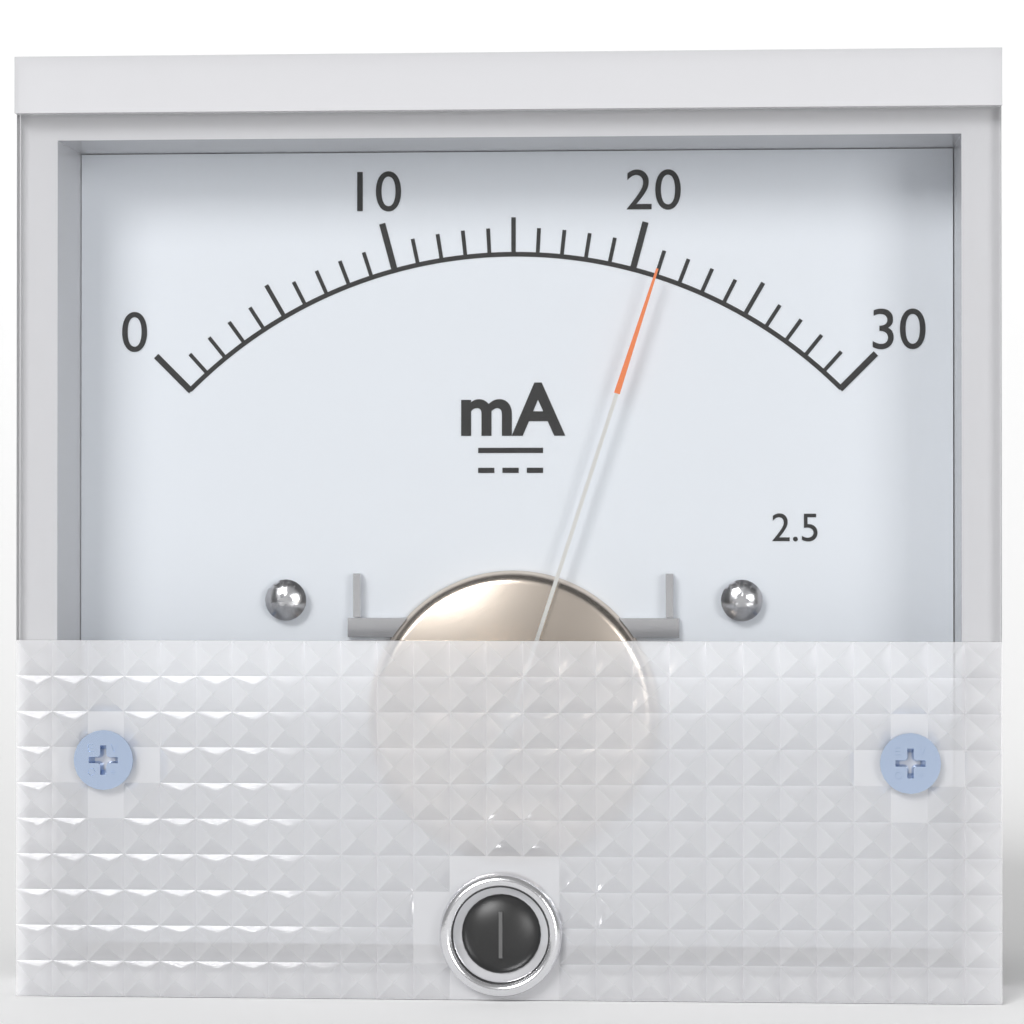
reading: 21 mA
